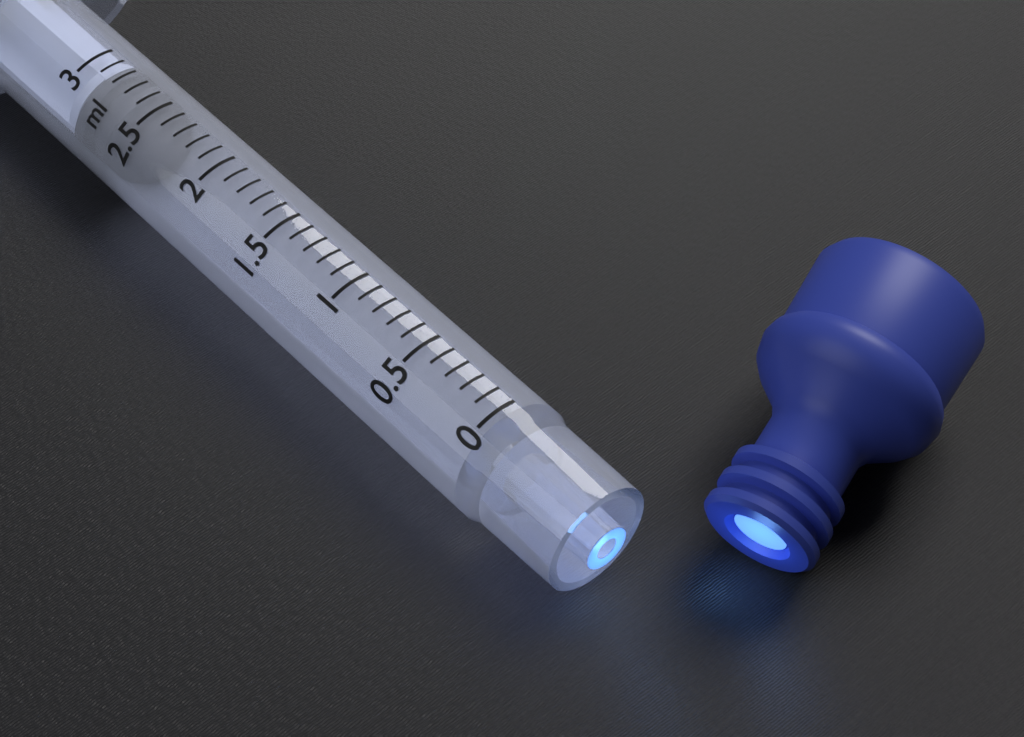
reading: 2.6 ml
